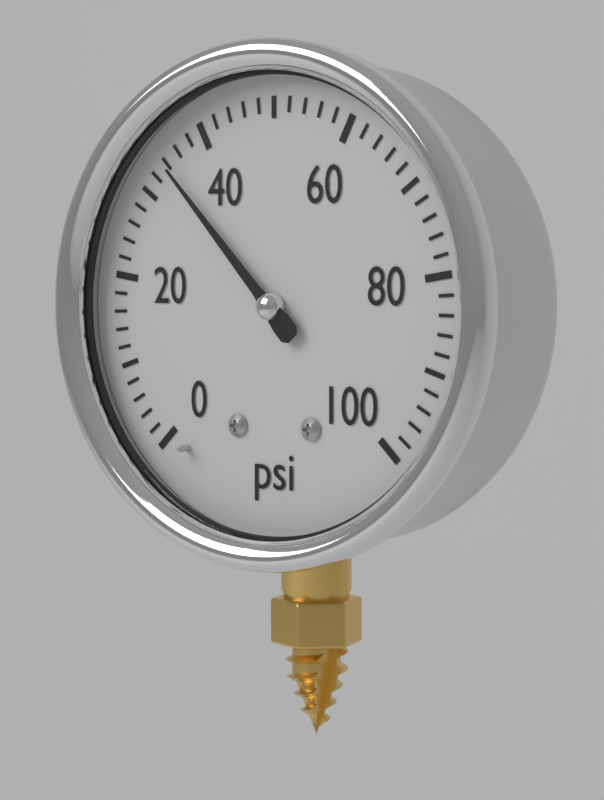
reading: 34 psi
